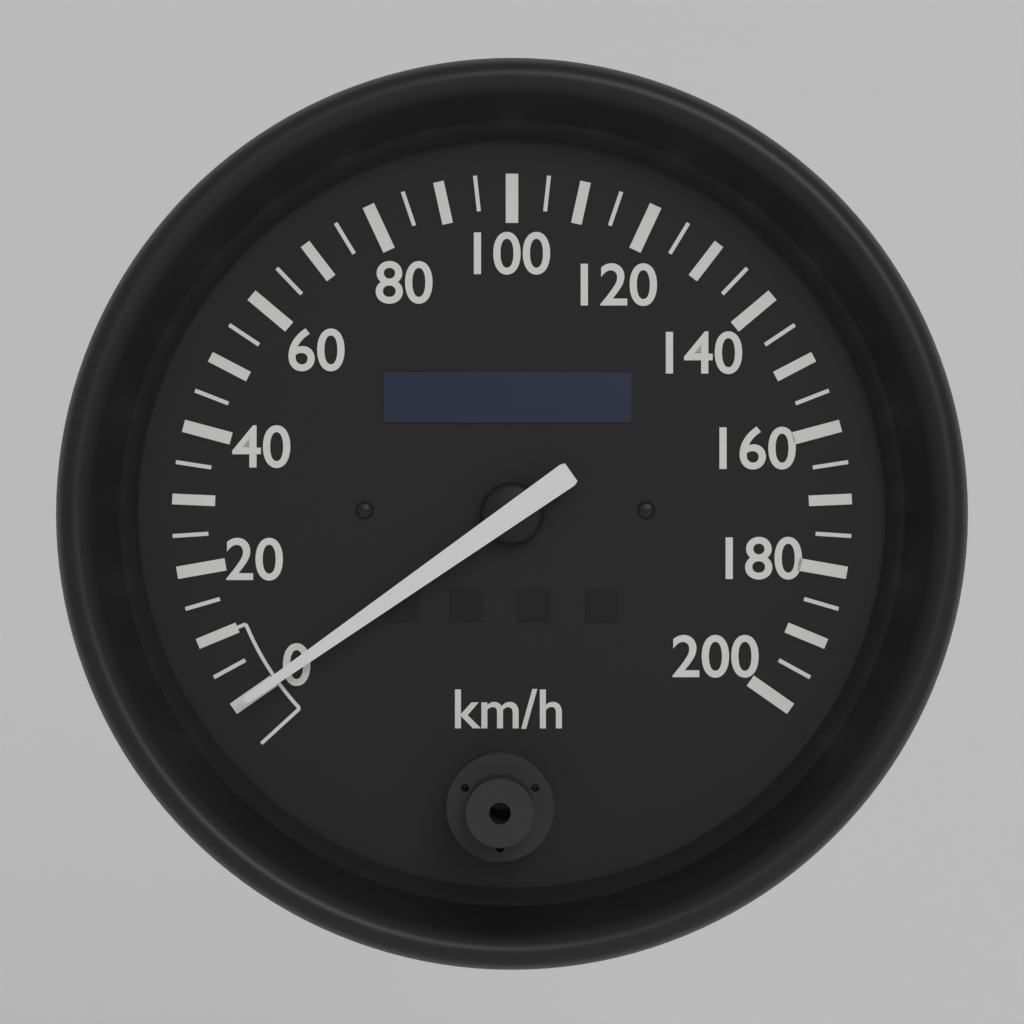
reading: 0 km/h
